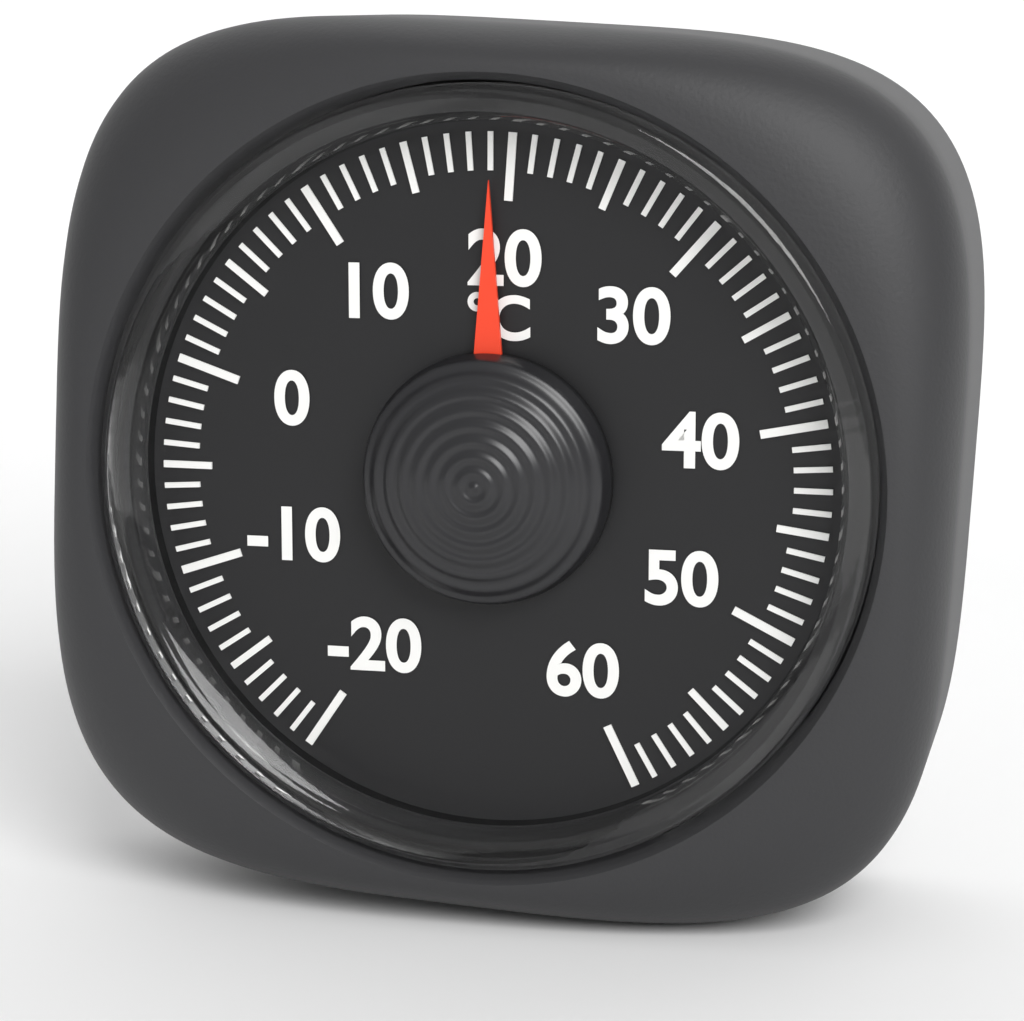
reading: 19 °C
